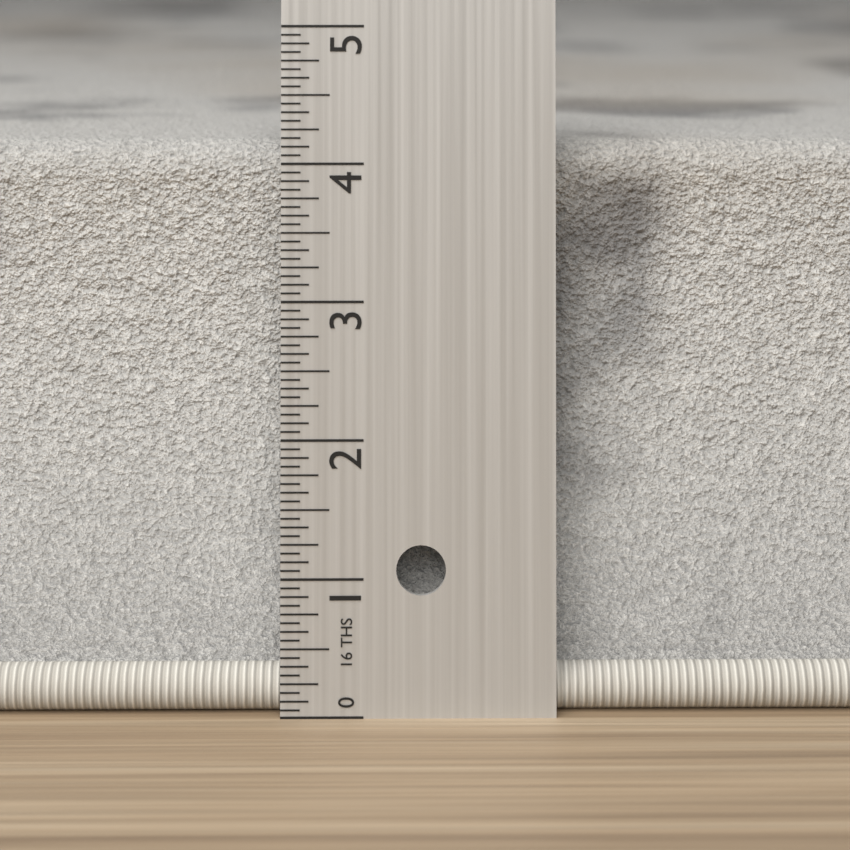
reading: 4.1250 in
